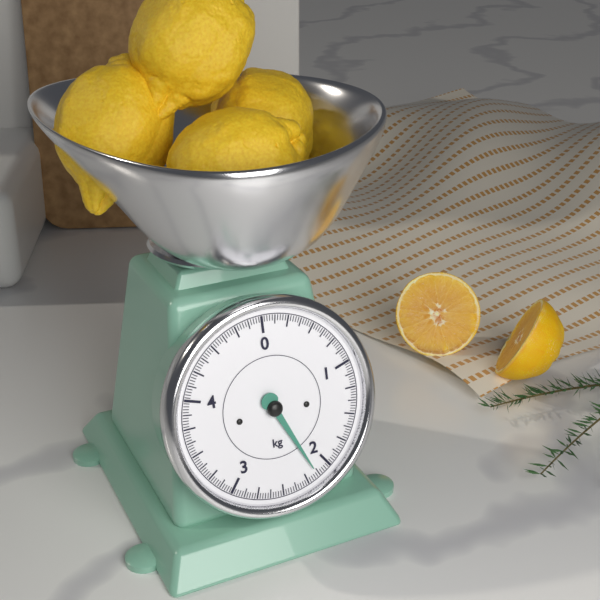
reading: 2.150 kg
